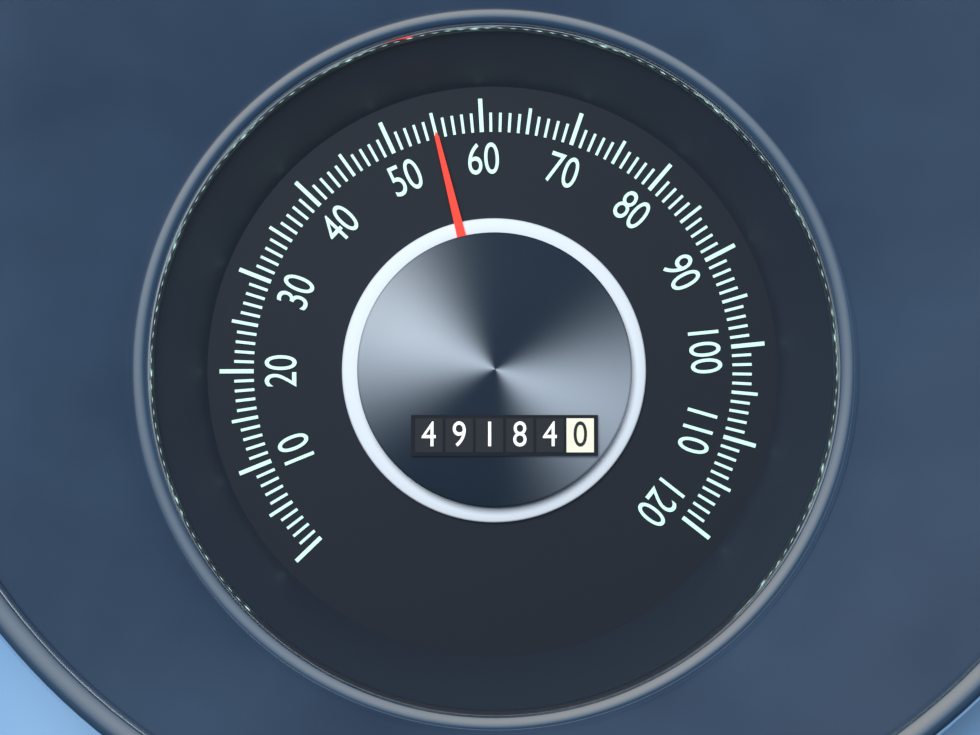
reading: 55 (no unit)
